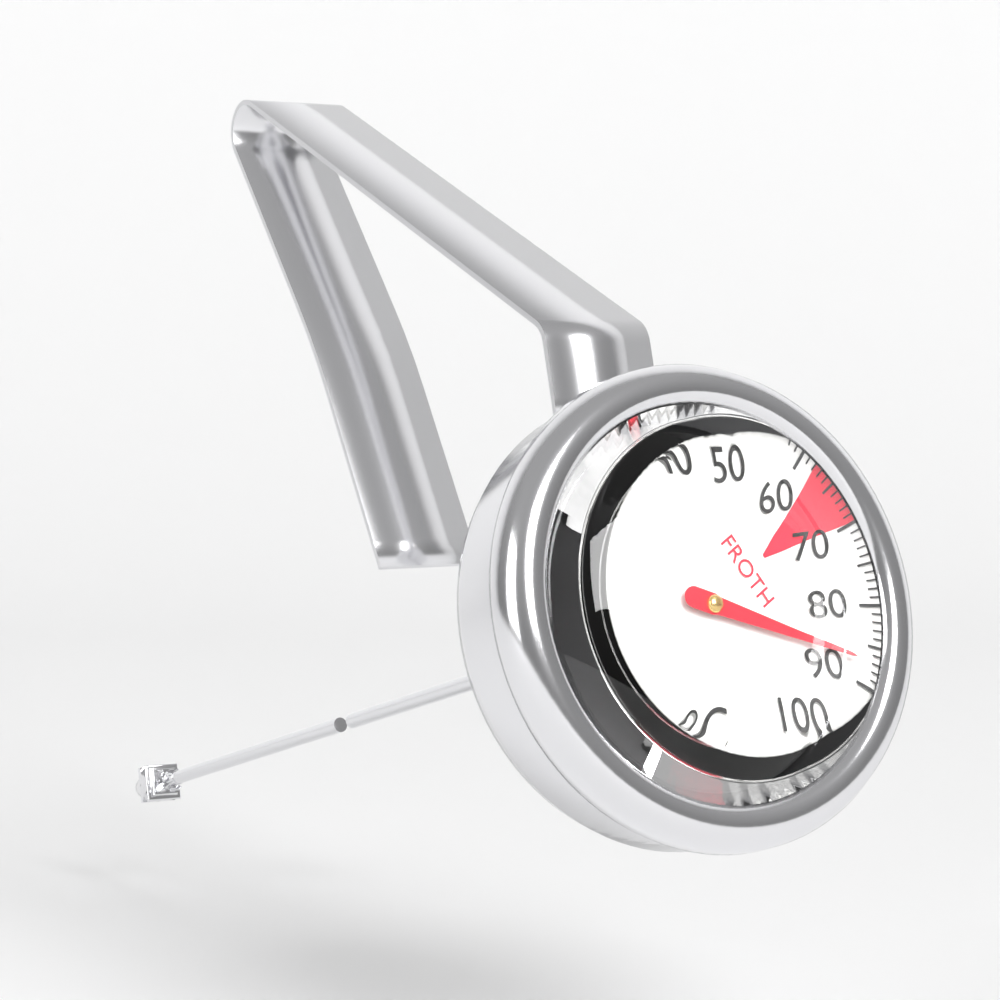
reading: 87 °C
